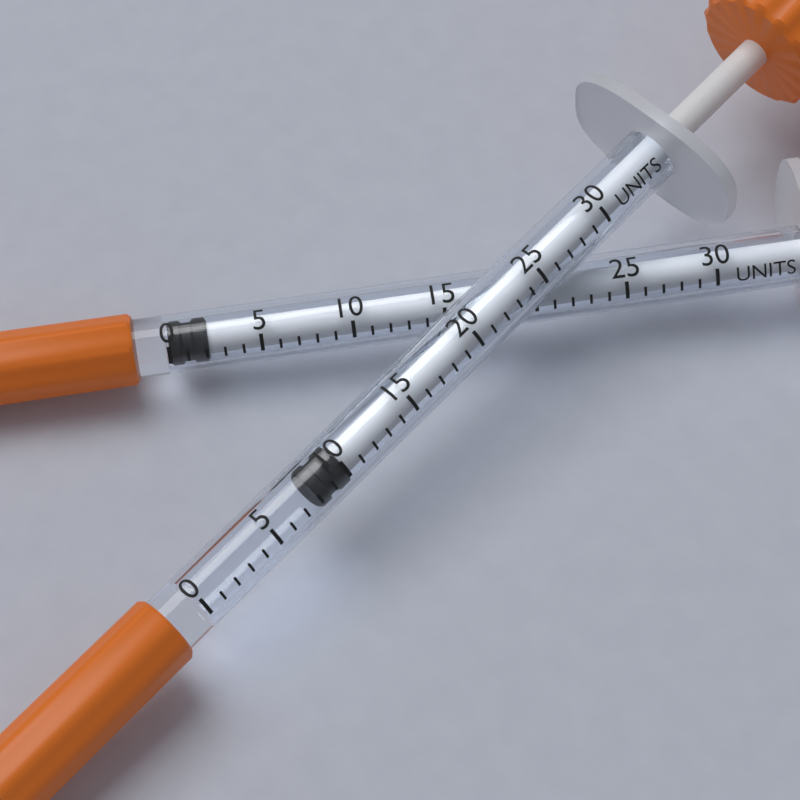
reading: 8 units
